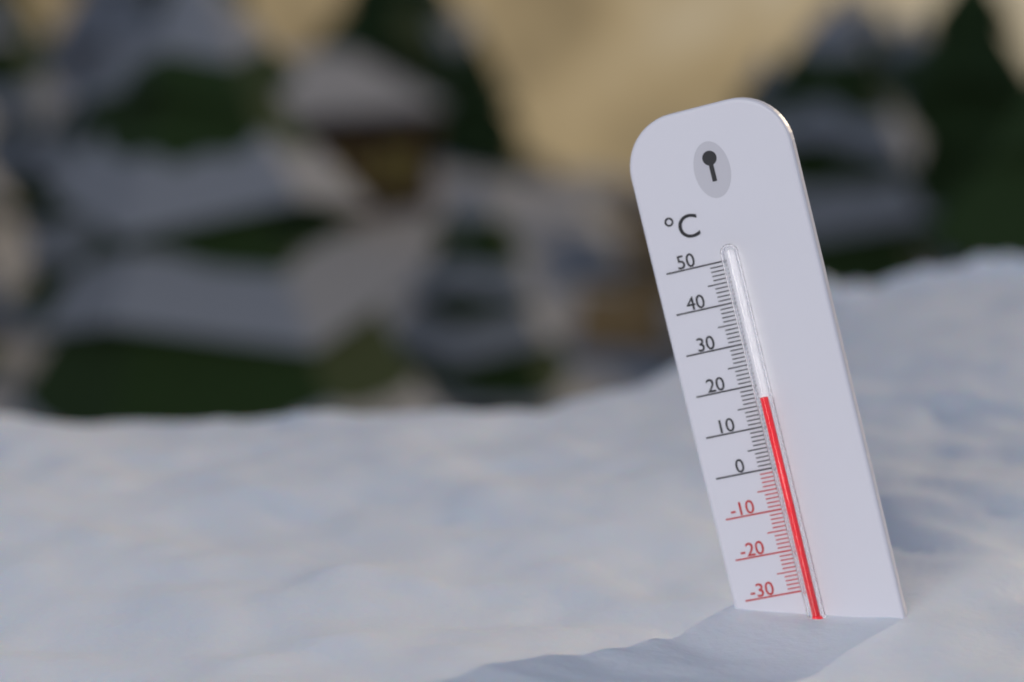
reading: 17 °C
